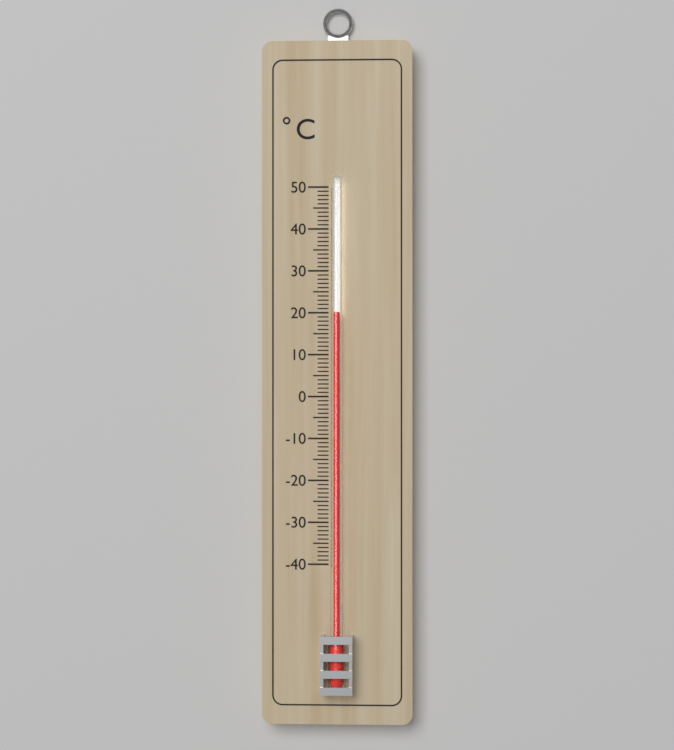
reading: 20 °C
